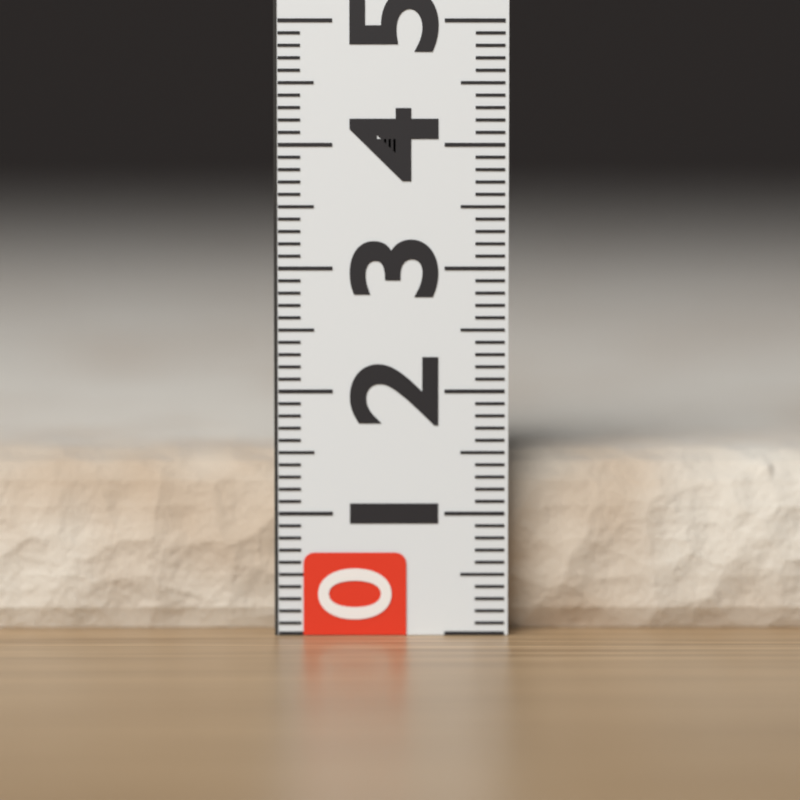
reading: 1.5 (no unit)
